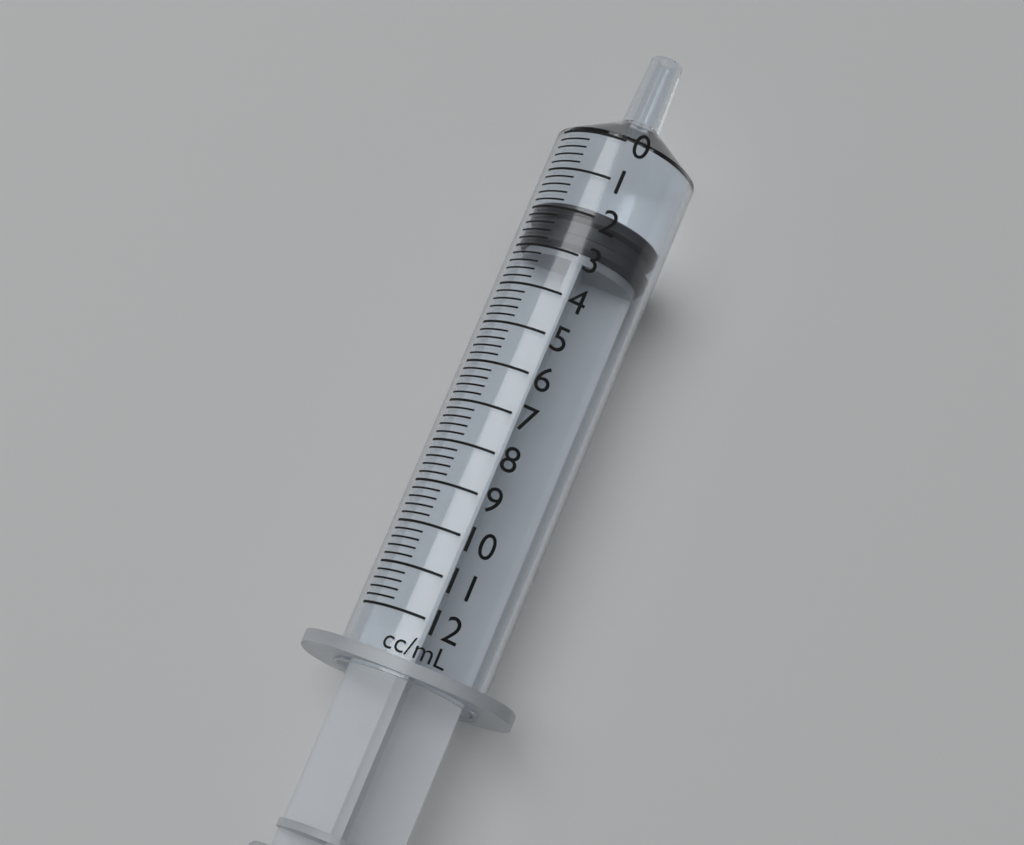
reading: 1.8 ml
